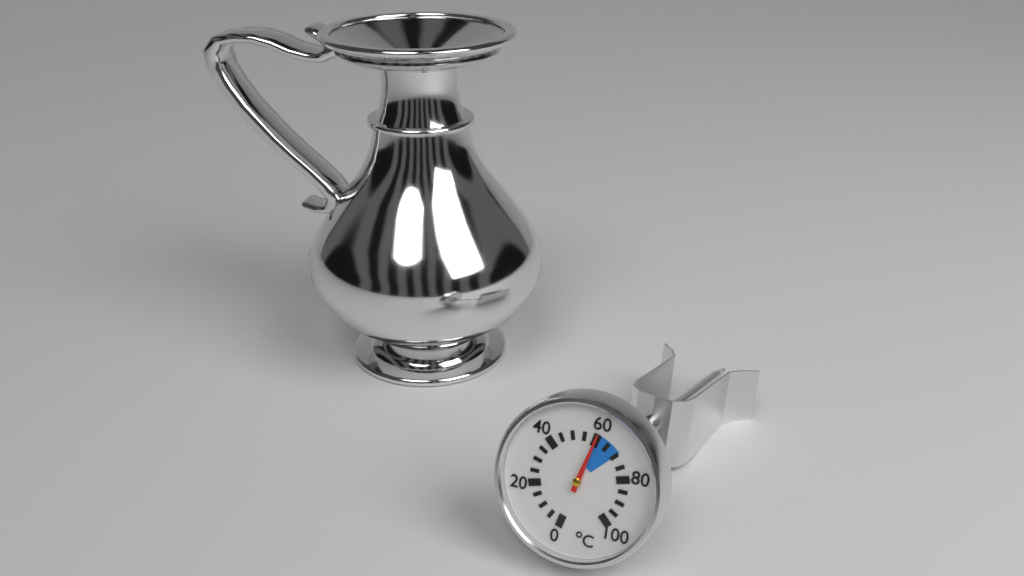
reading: 60 °C
